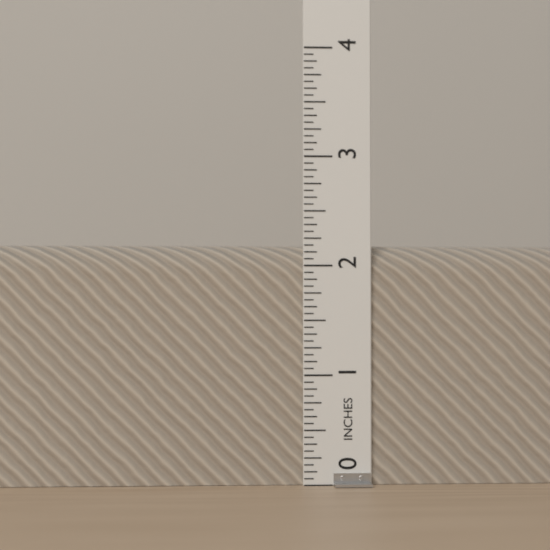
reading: 2.1875 in
